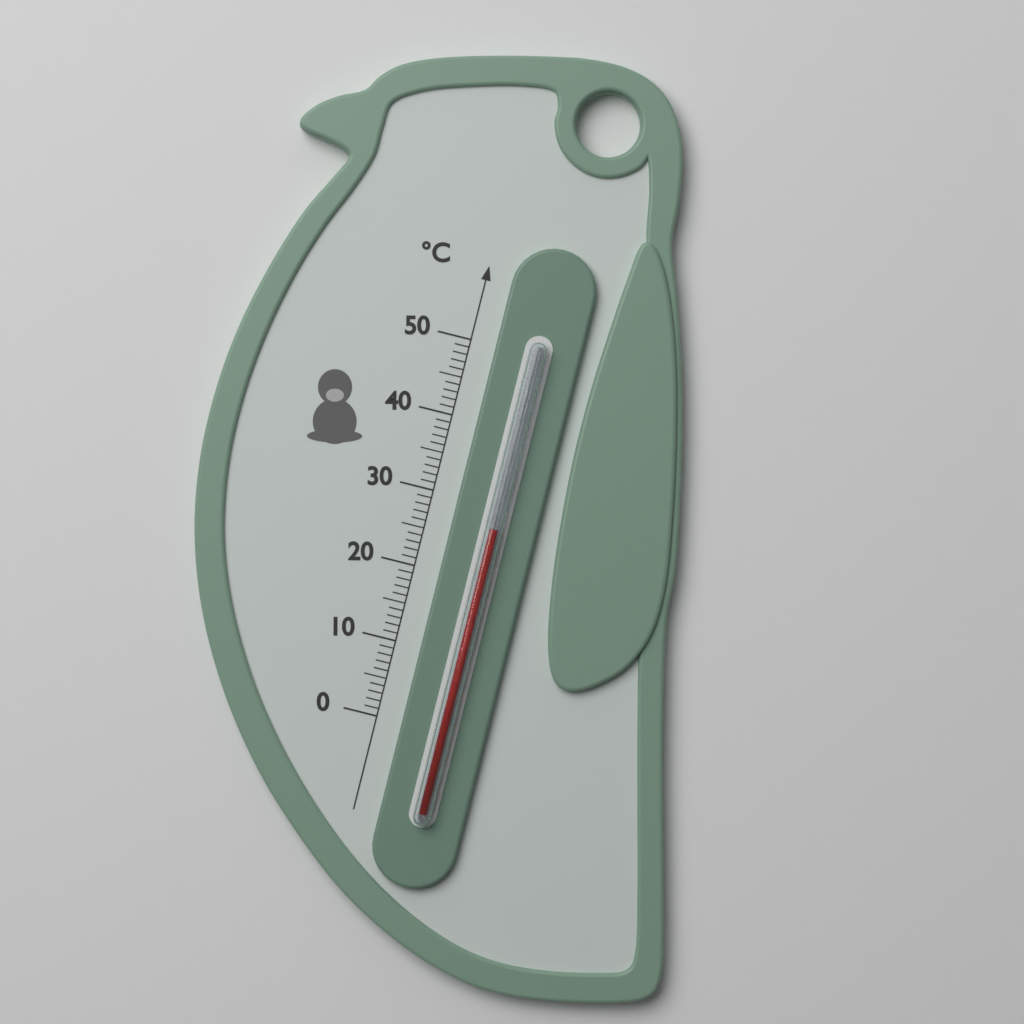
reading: 27 °C
